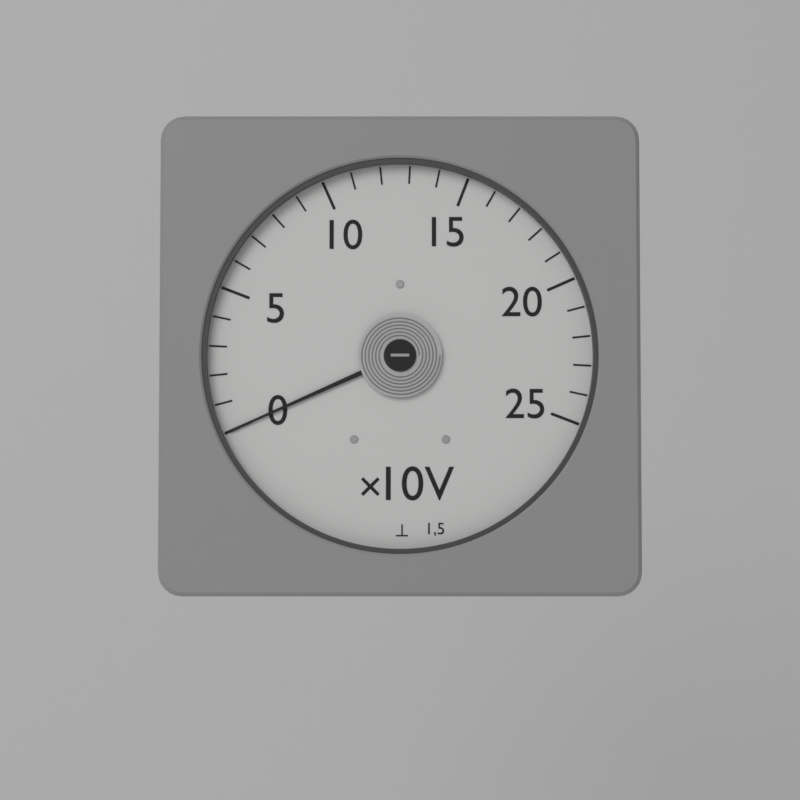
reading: 0 V
